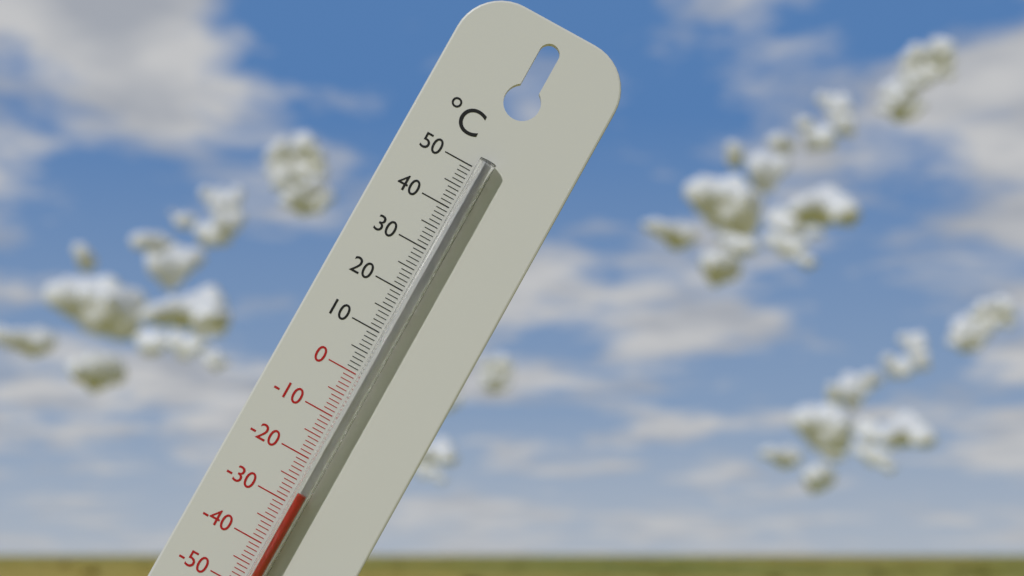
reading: -27 °C
